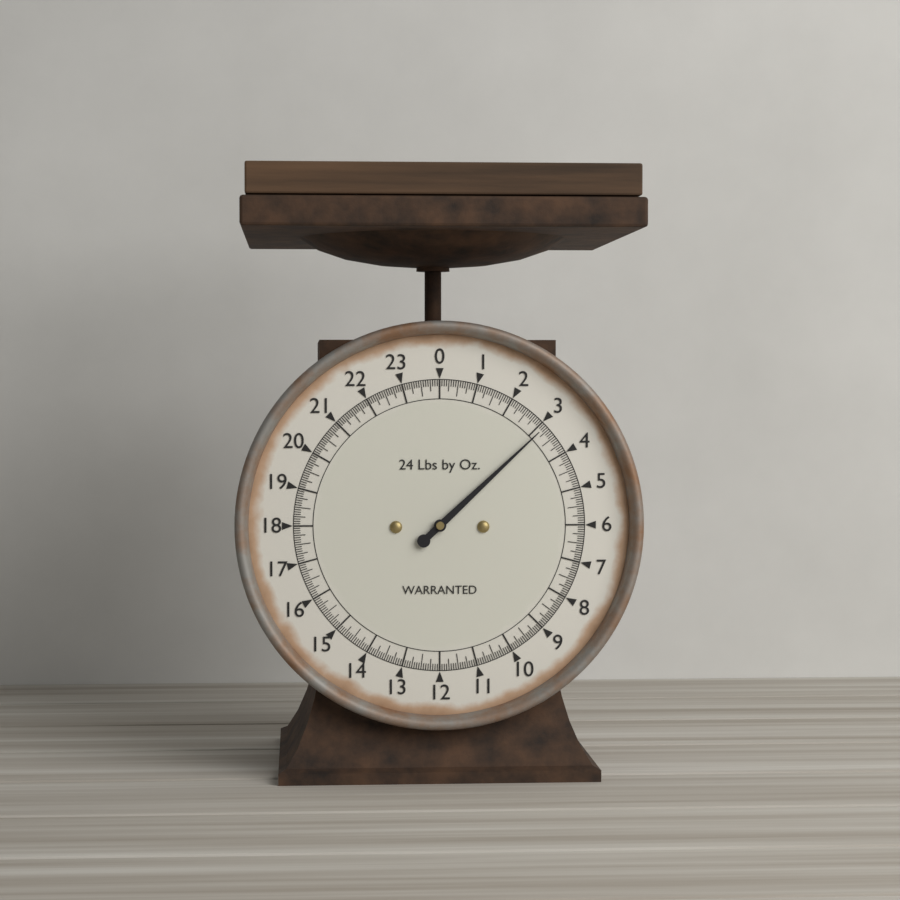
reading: 3.1250 lb
